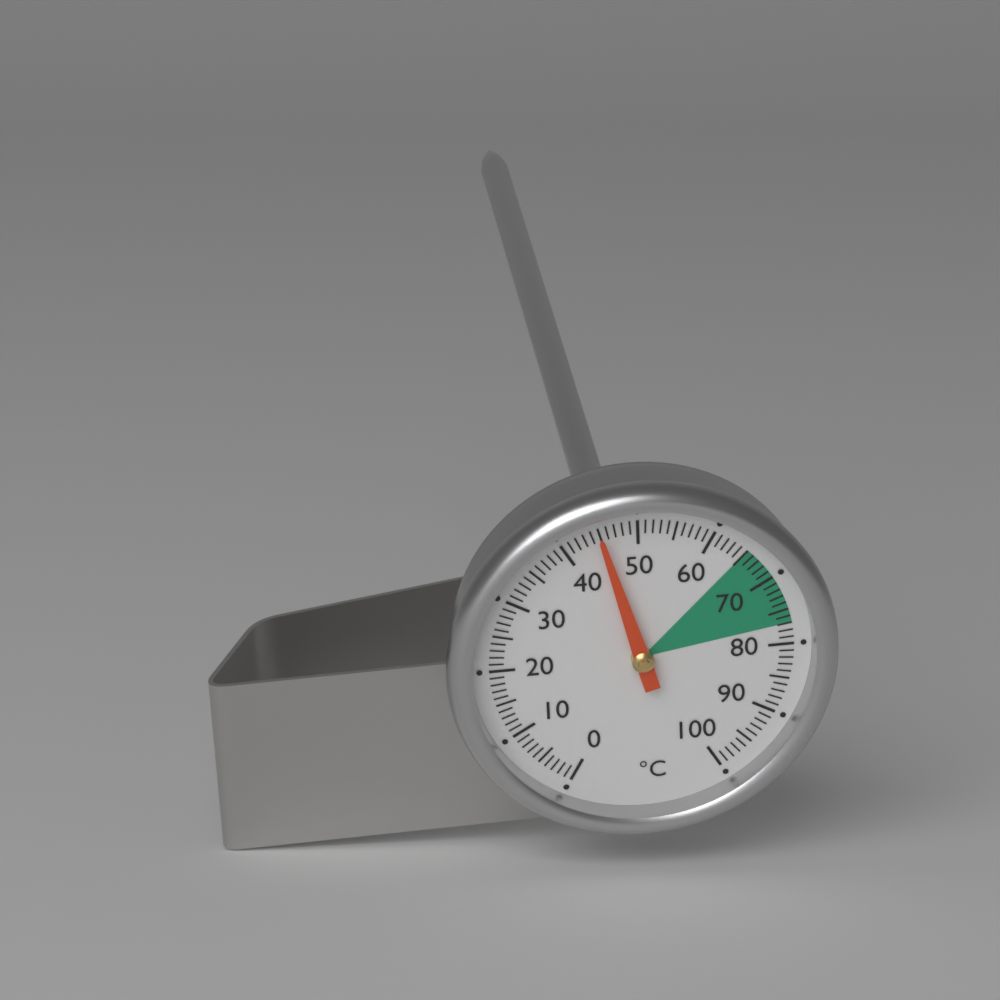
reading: 45 °C
